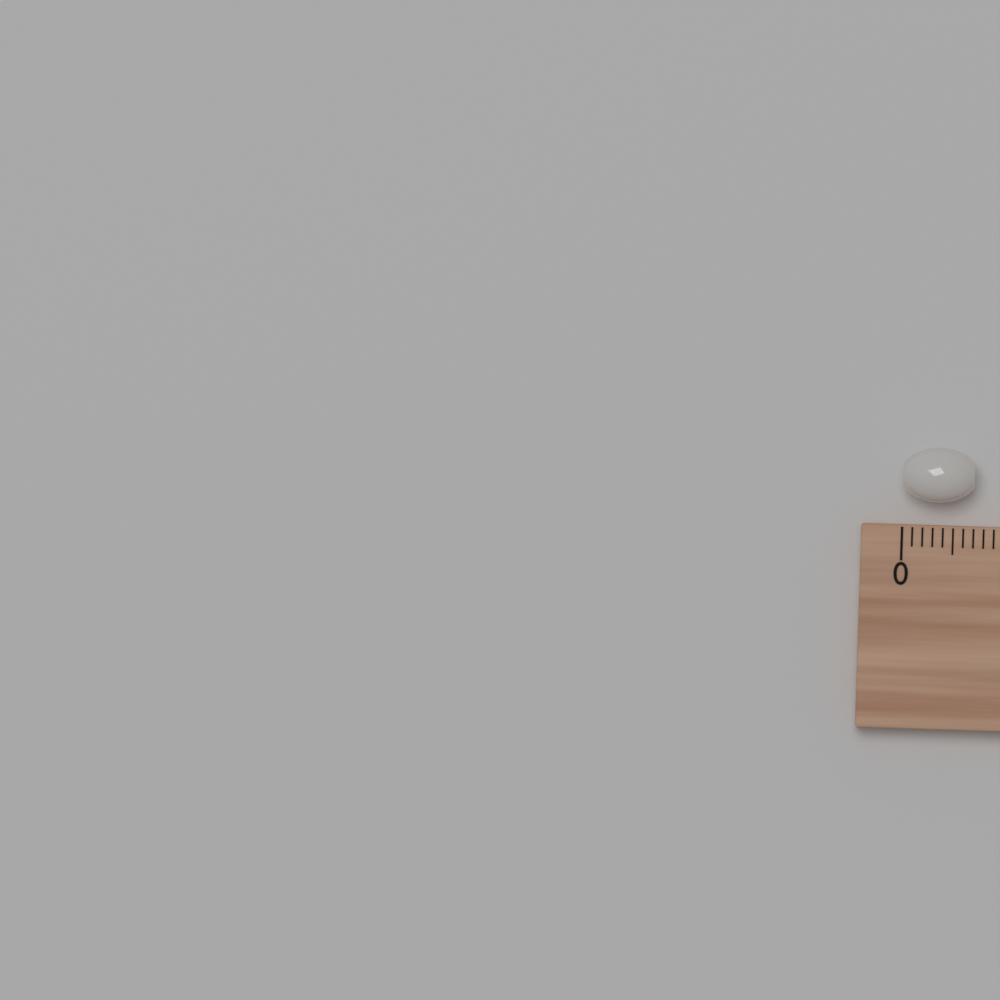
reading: 0.7 cm
